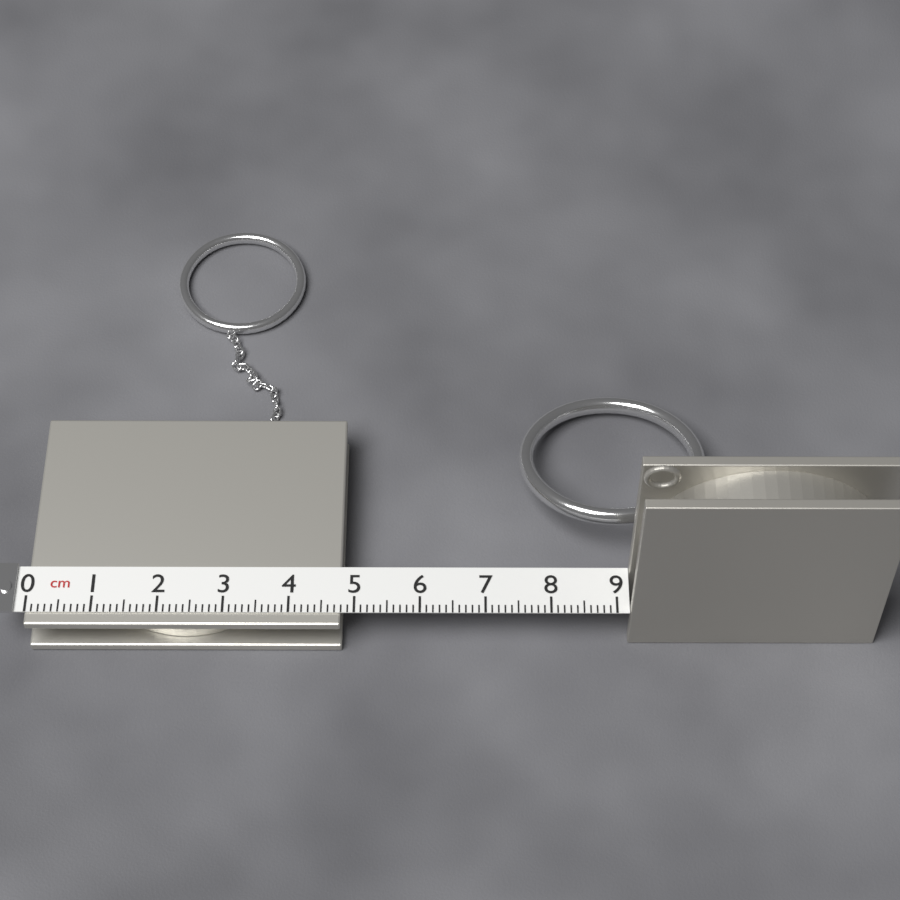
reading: 4.8 cm
